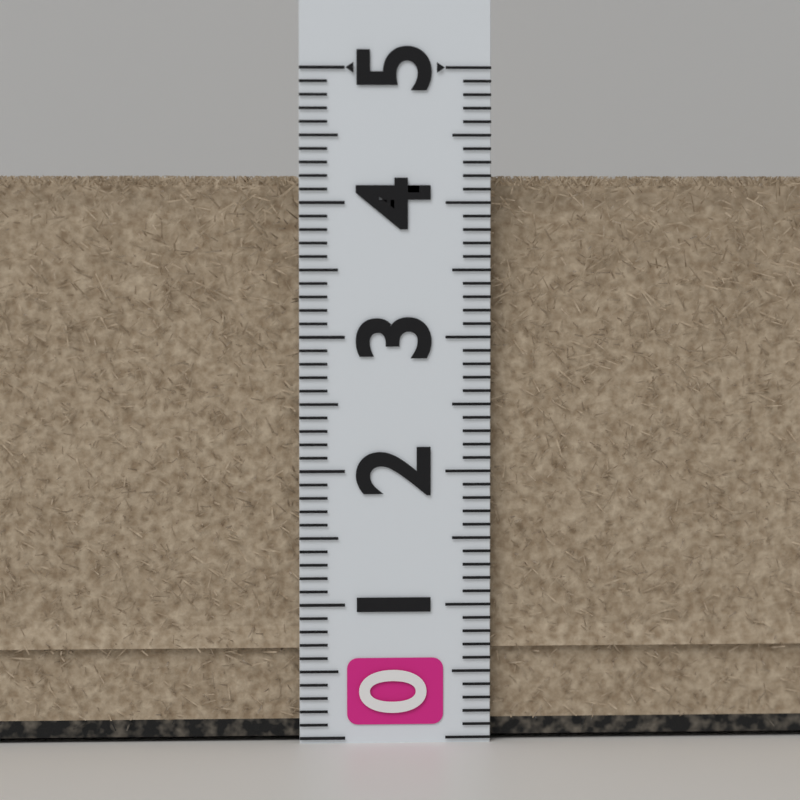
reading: 4.2 (no unit)
